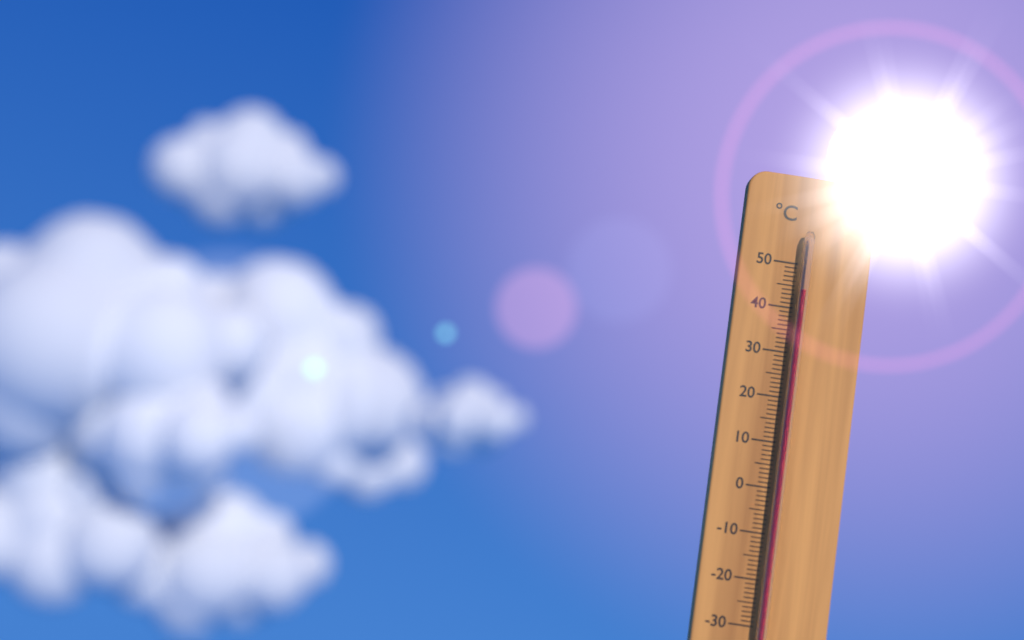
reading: 44 °C
